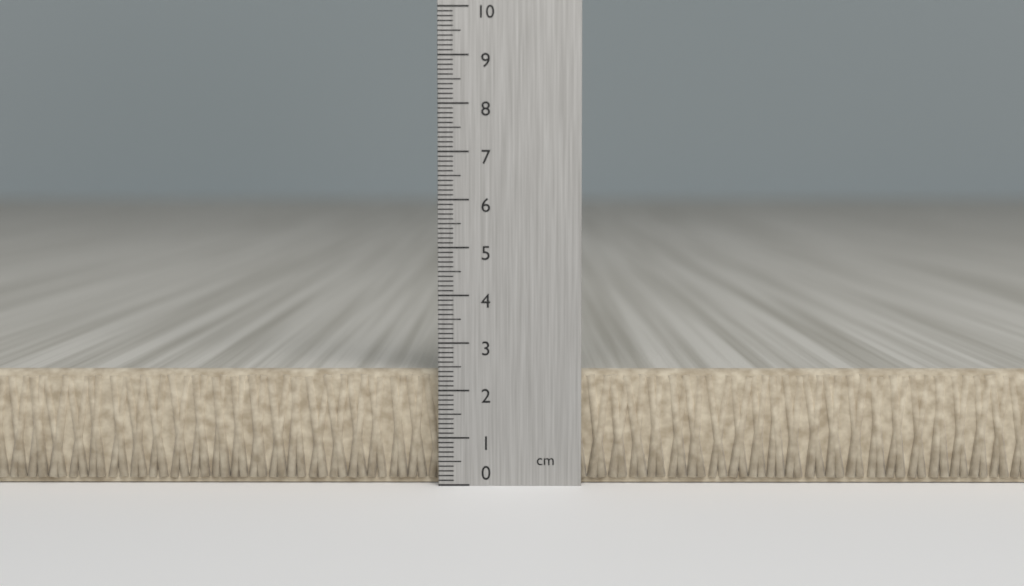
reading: 2.4 cm
